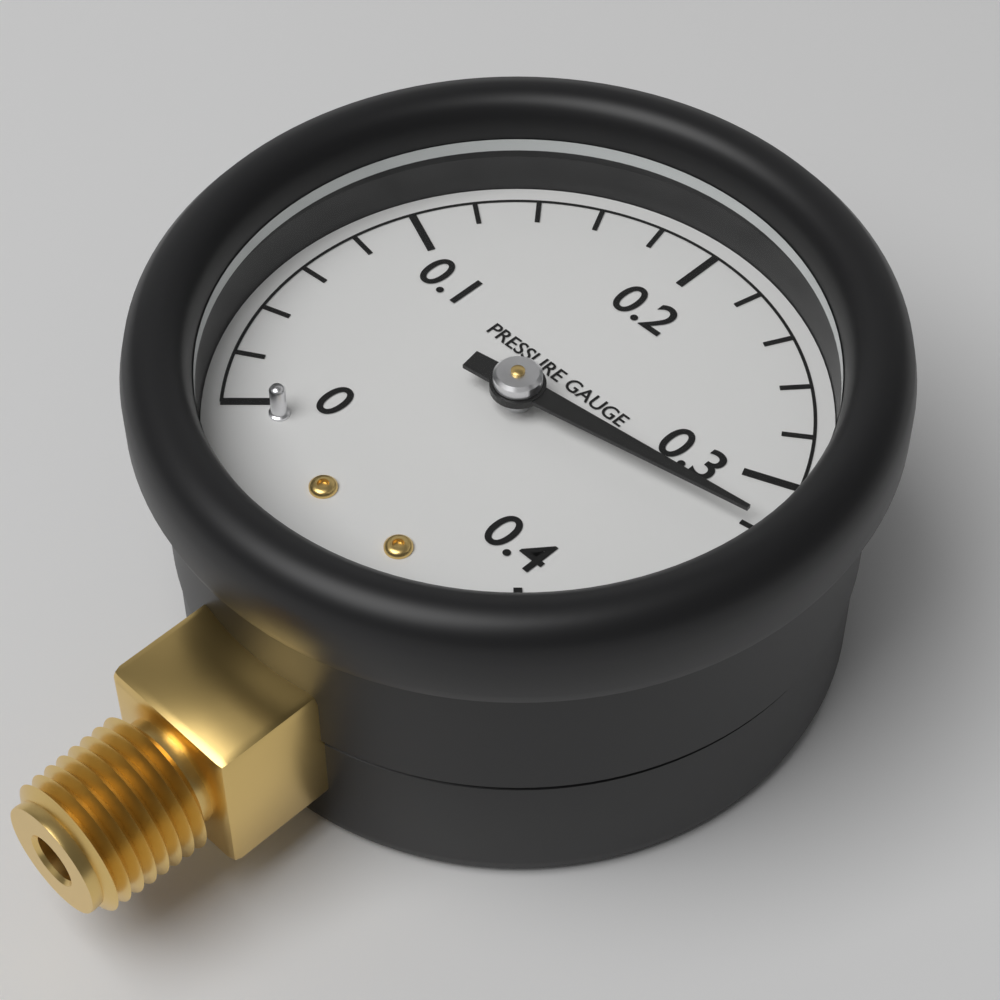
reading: 0.32 (no unit)
